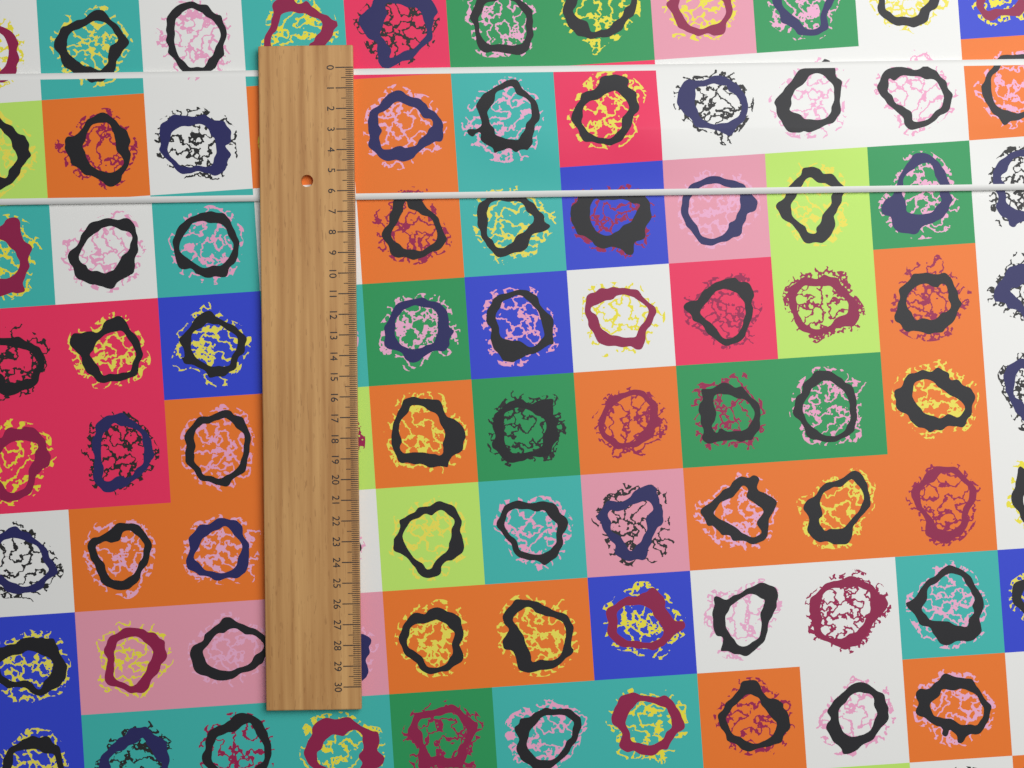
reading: 6.4 (no unit)
